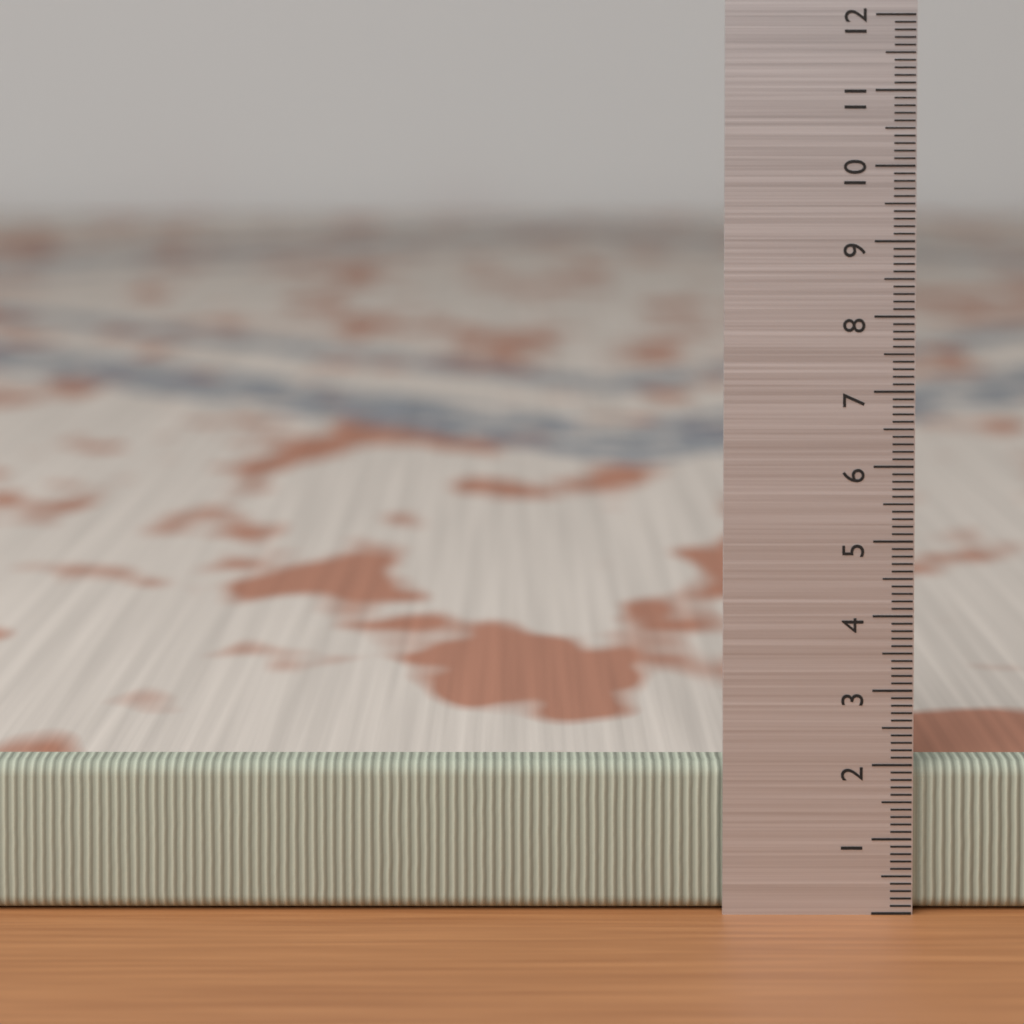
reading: 2.0 (no unit)
